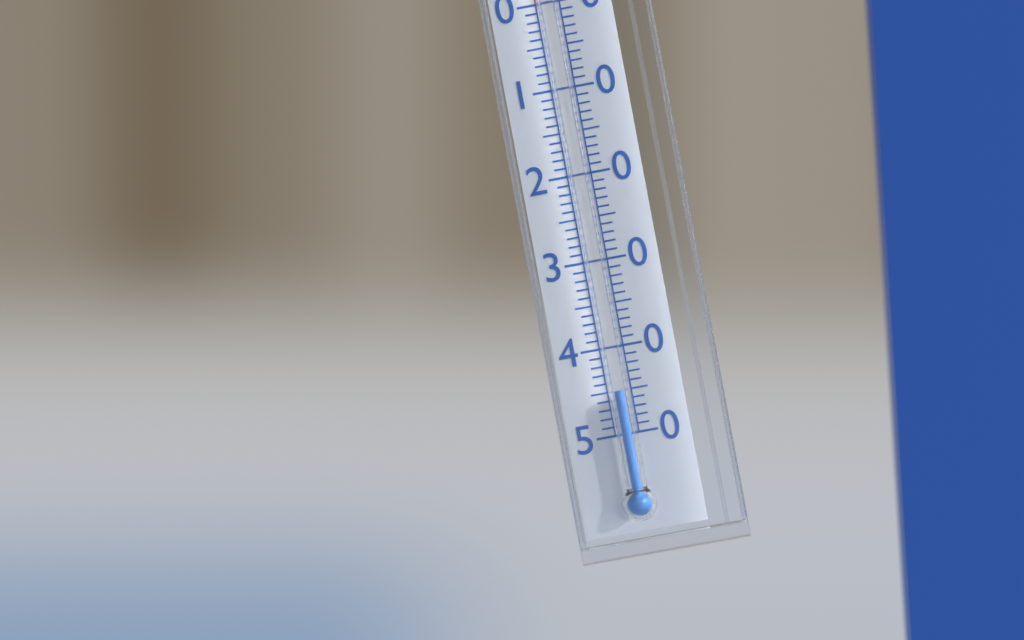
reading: -45 °C
